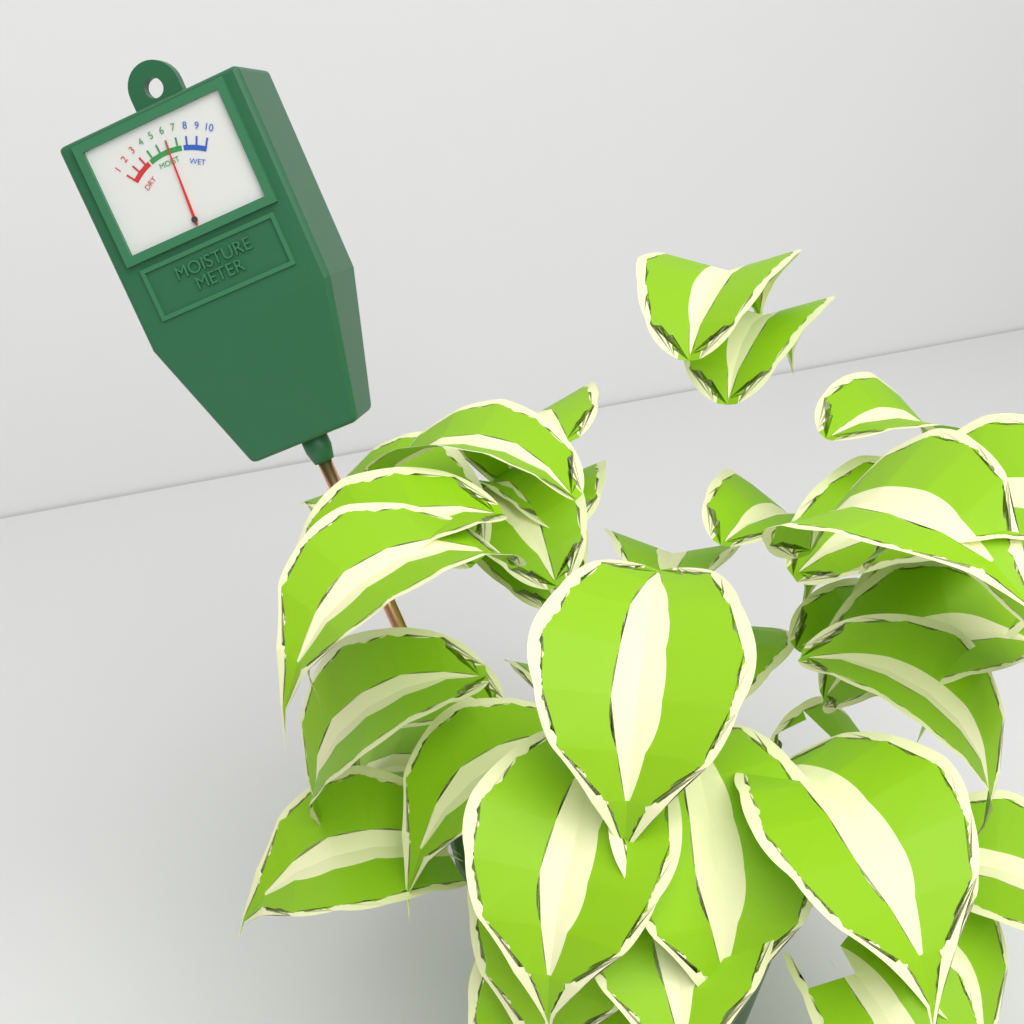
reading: 6 (no unit)
